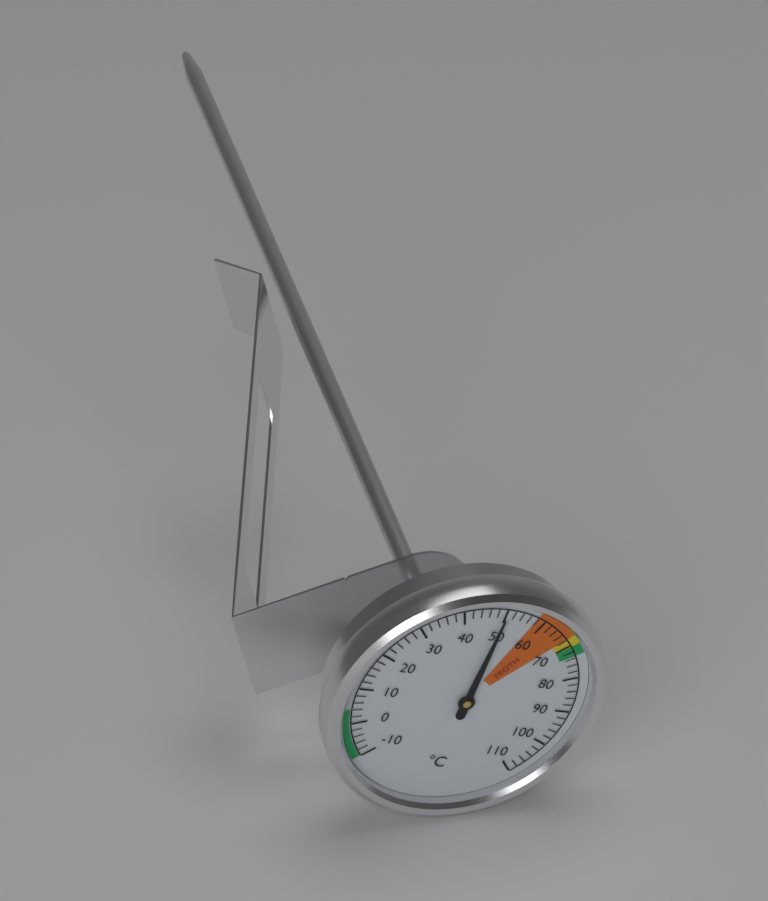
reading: 50 °C
